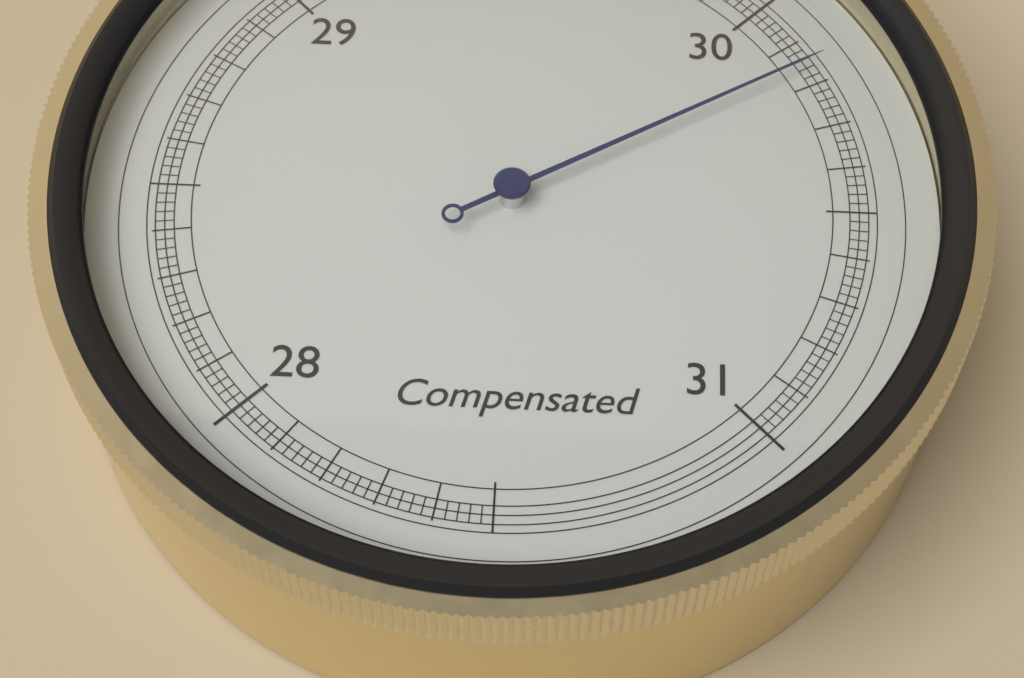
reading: 30.16 inHg
